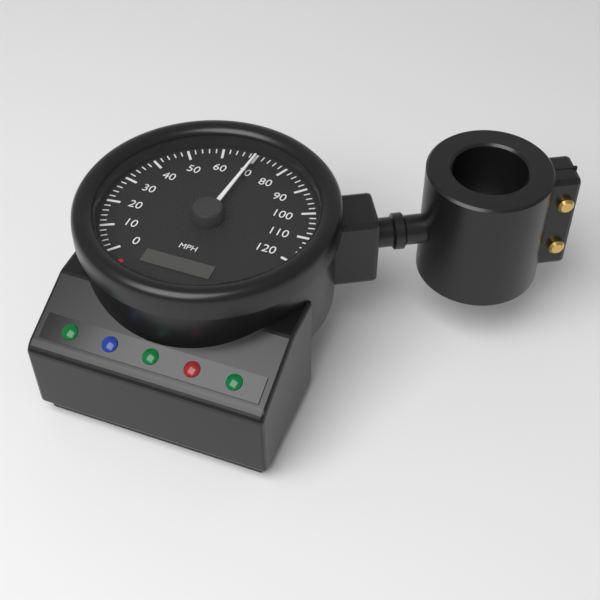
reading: 70 mph
